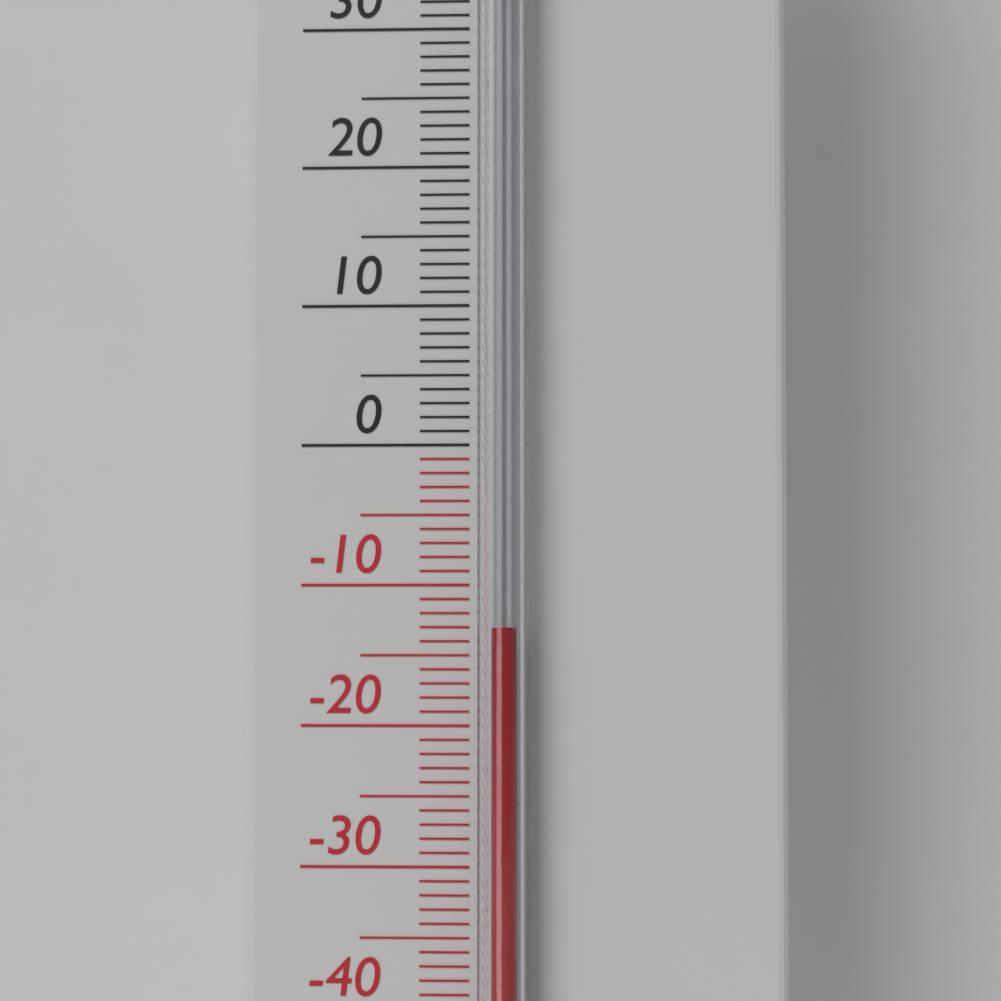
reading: -13 °C
